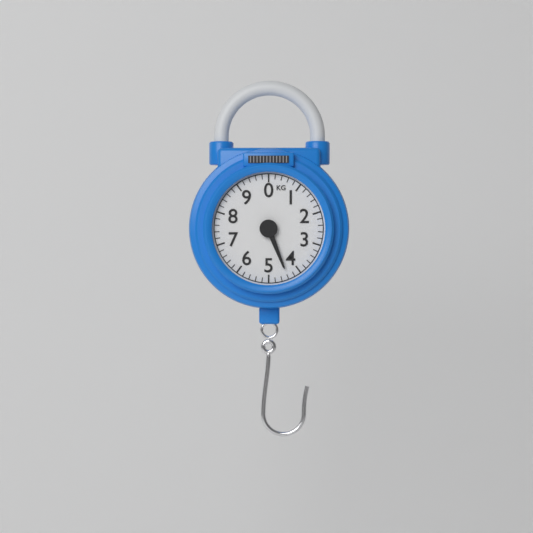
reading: 4.4 kg
